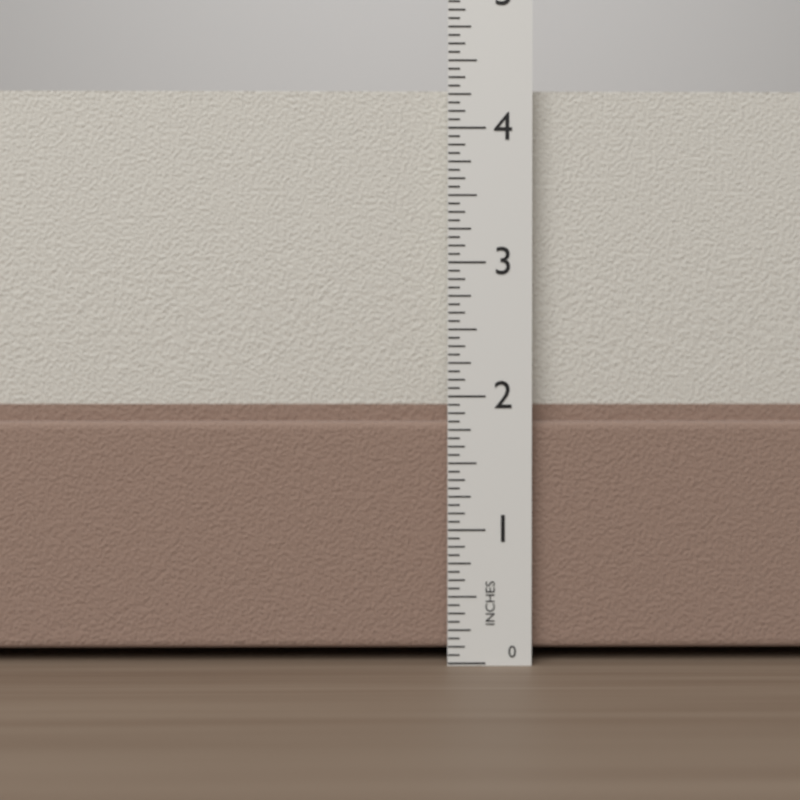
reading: 4.3125 in
